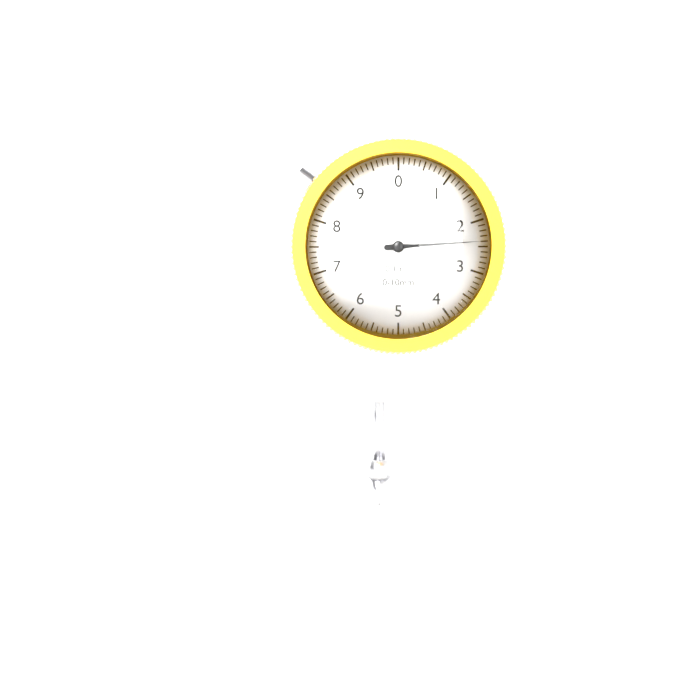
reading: 2.4 mm
